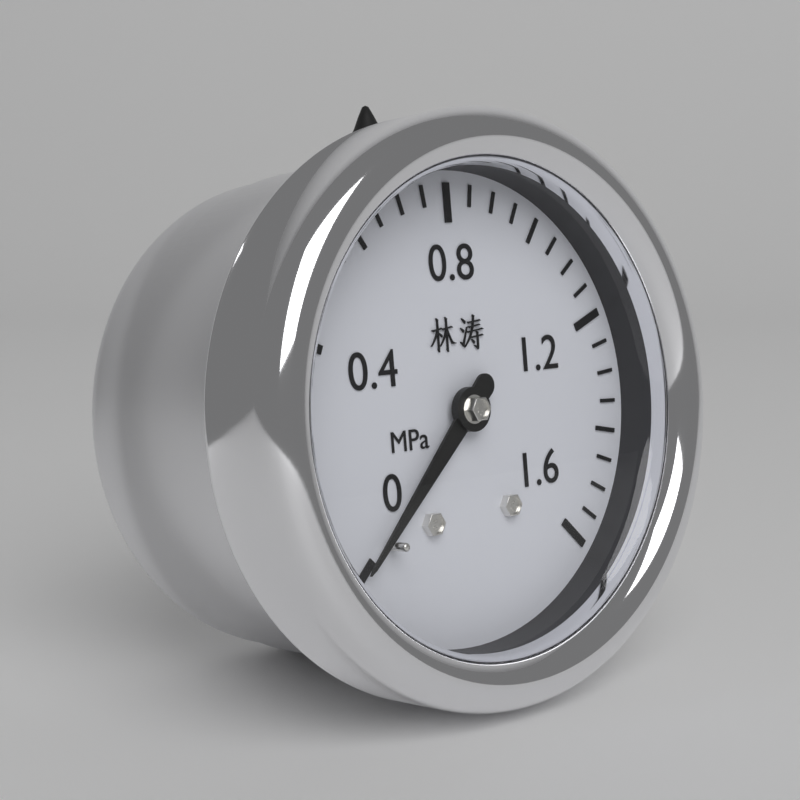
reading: 0.00 MPa
